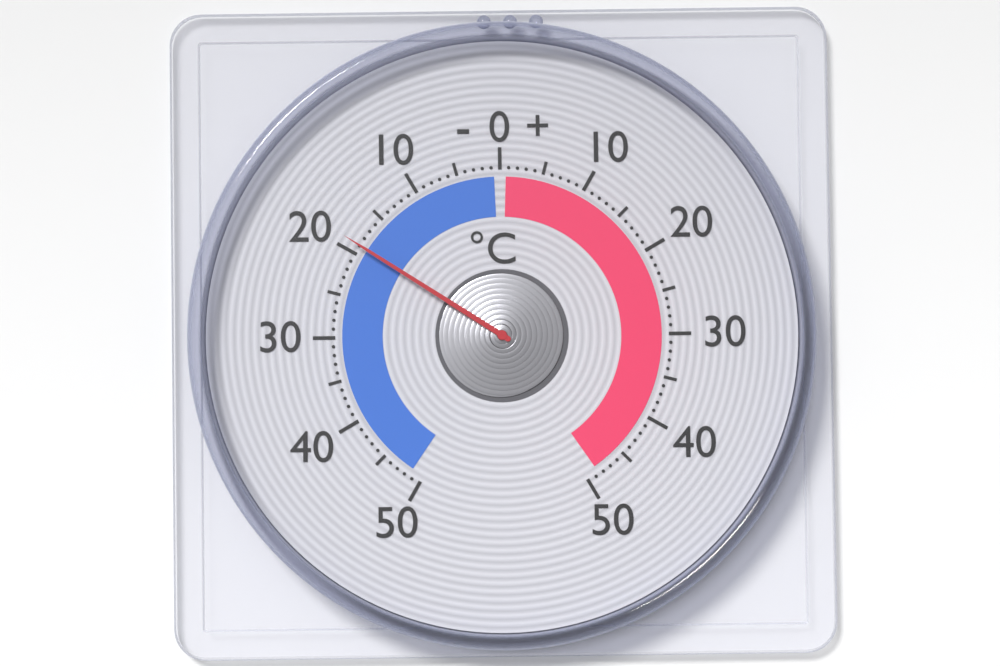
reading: -19 °C
